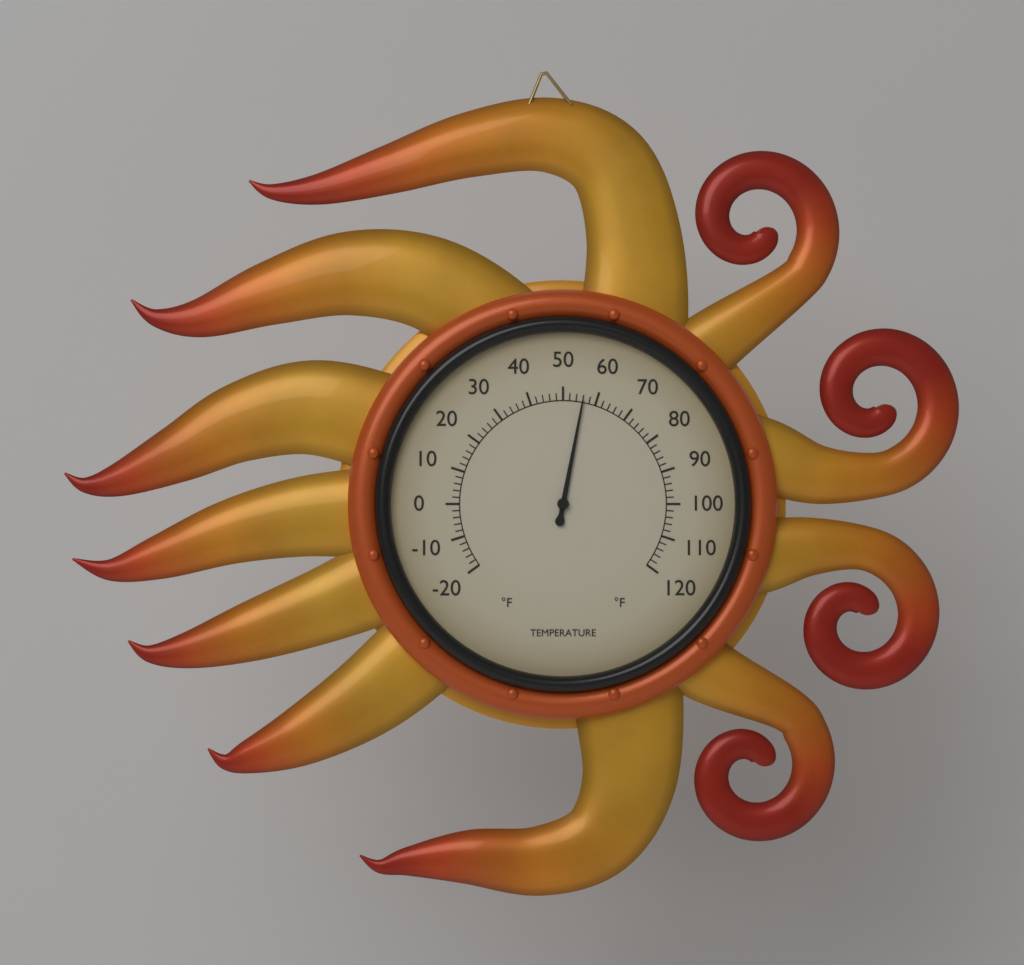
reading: 56 °F
